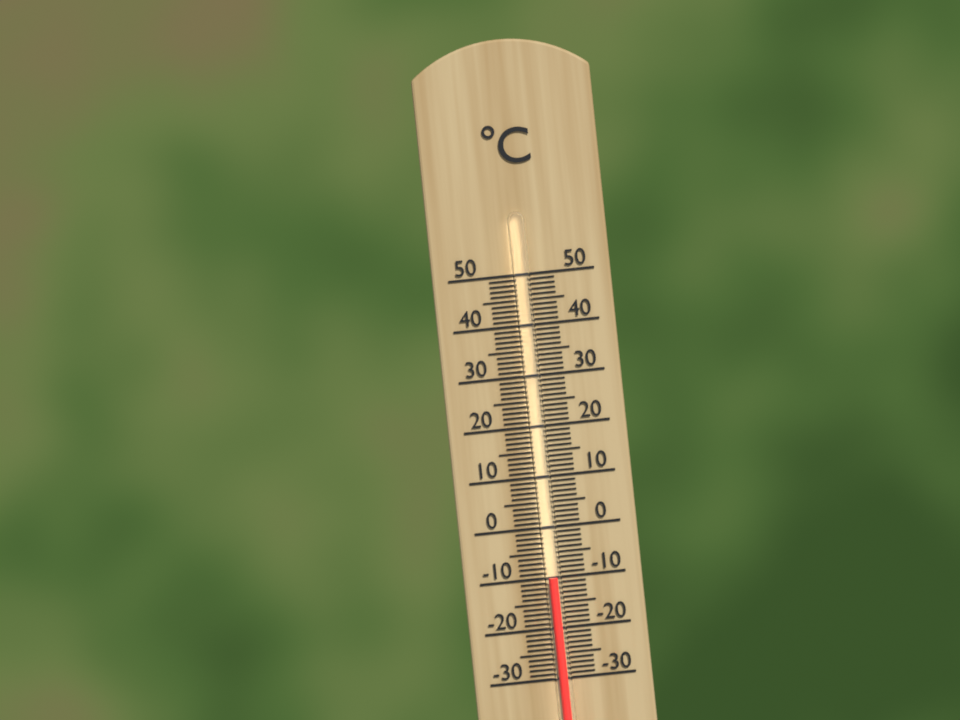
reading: -10 °C
